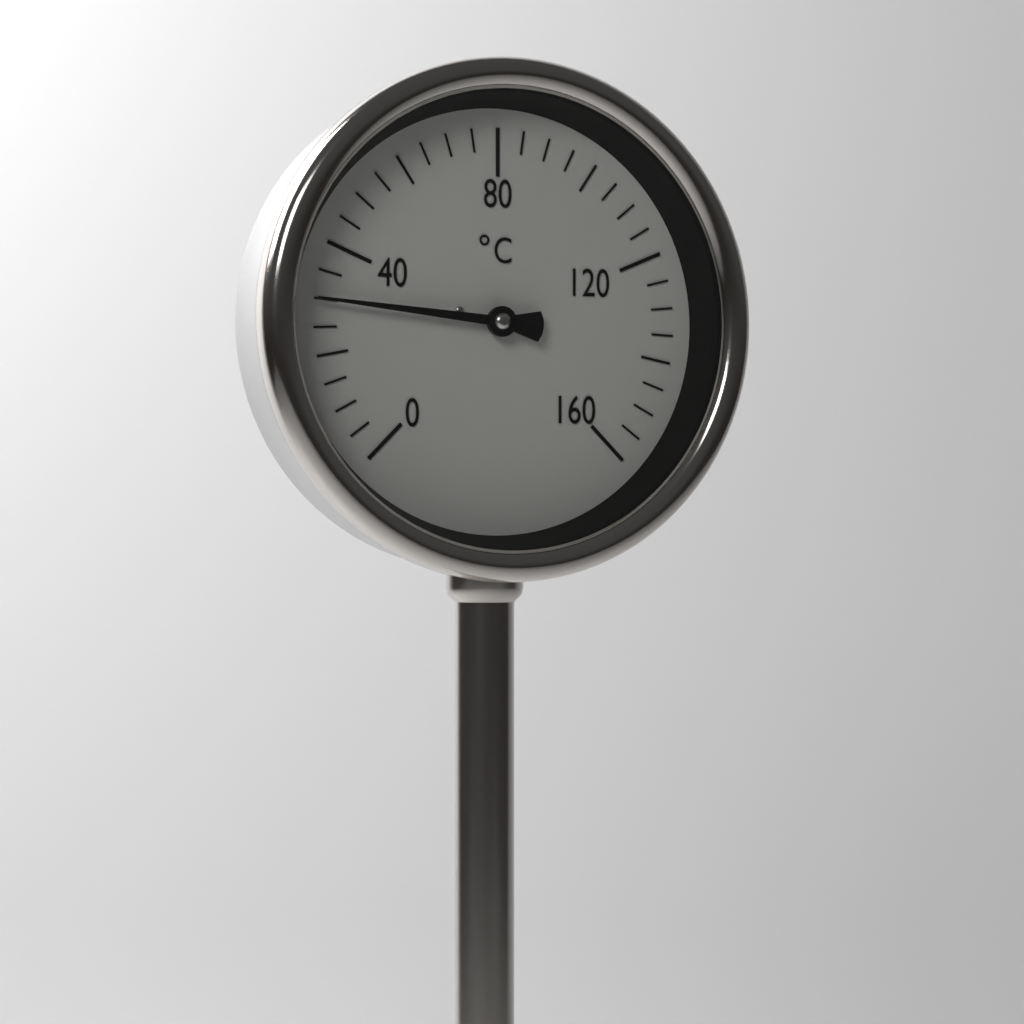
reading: 30 °C
